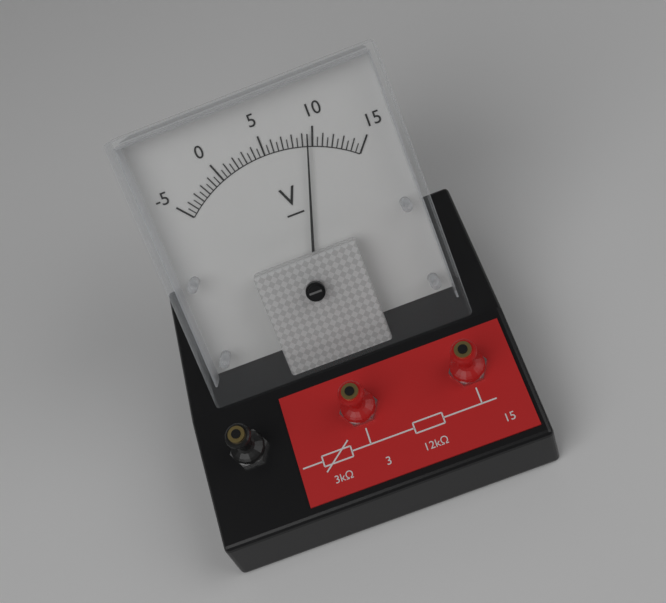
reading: 9.5 V
